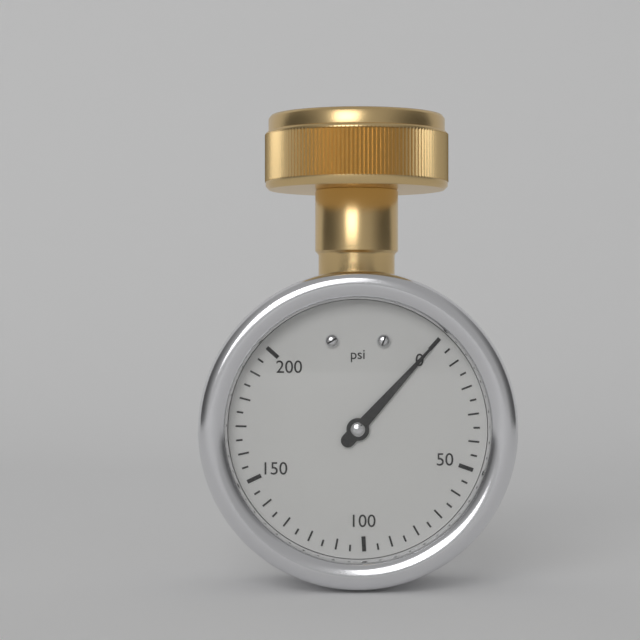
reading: 0 psi
